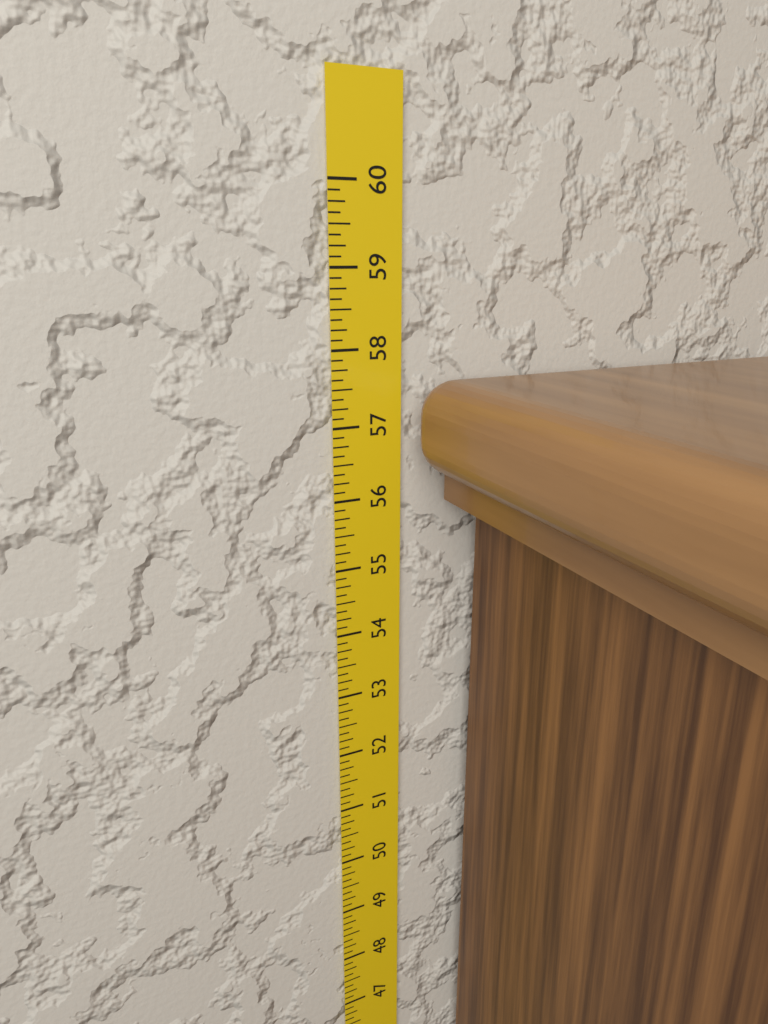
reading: 57.625 in
